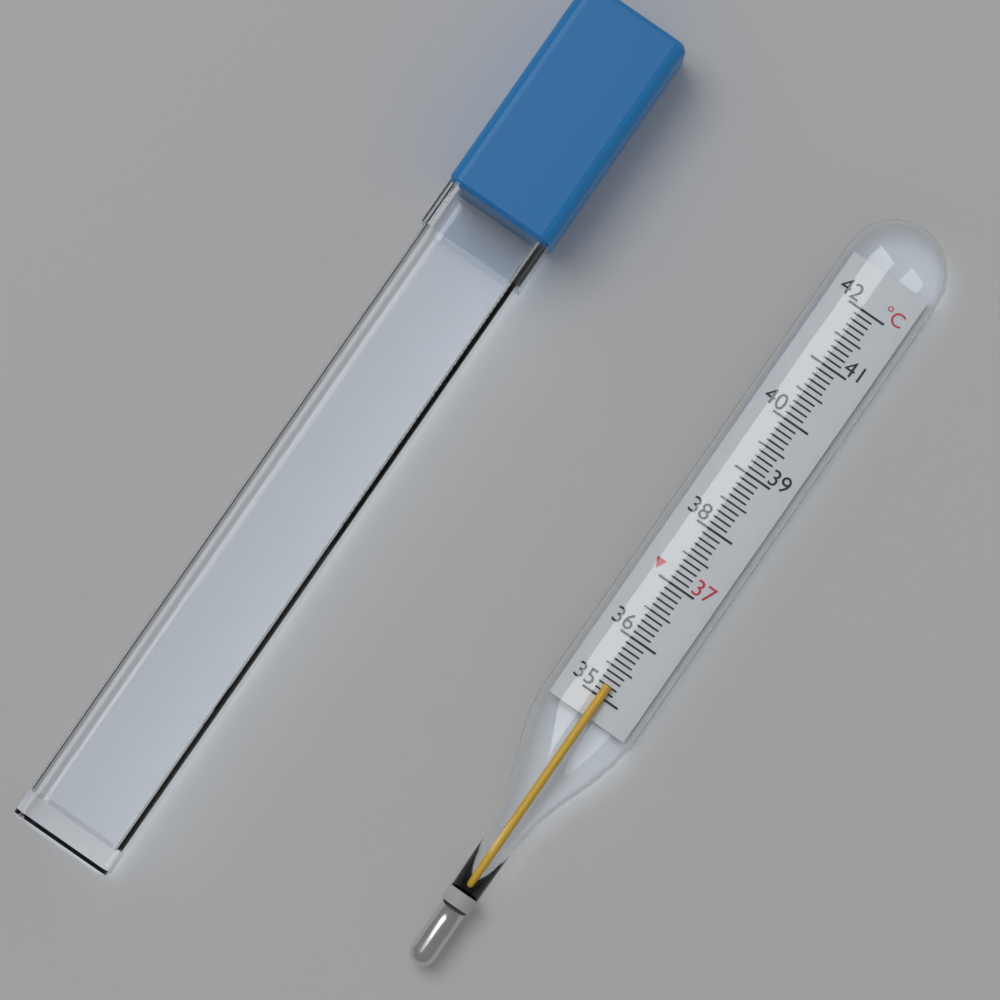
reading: 35.2 °C
